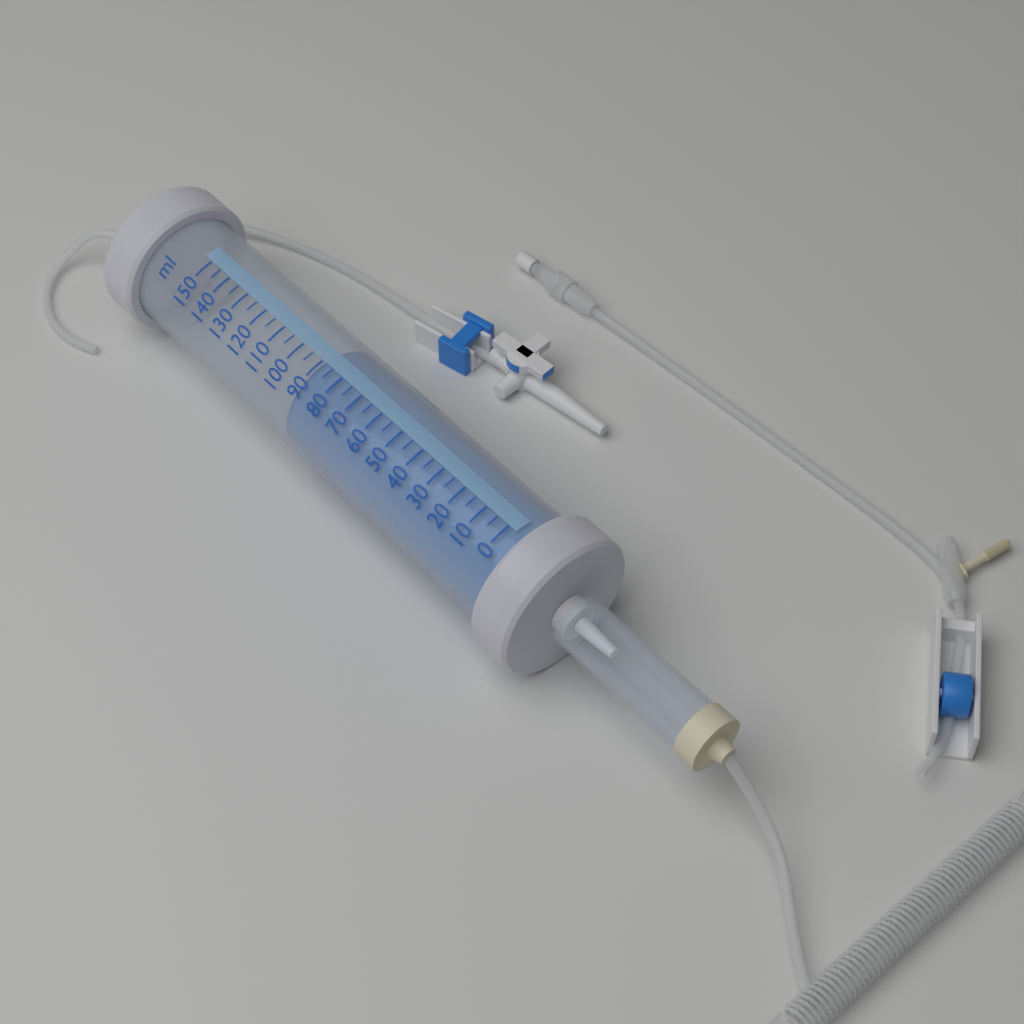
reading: 90 ml
